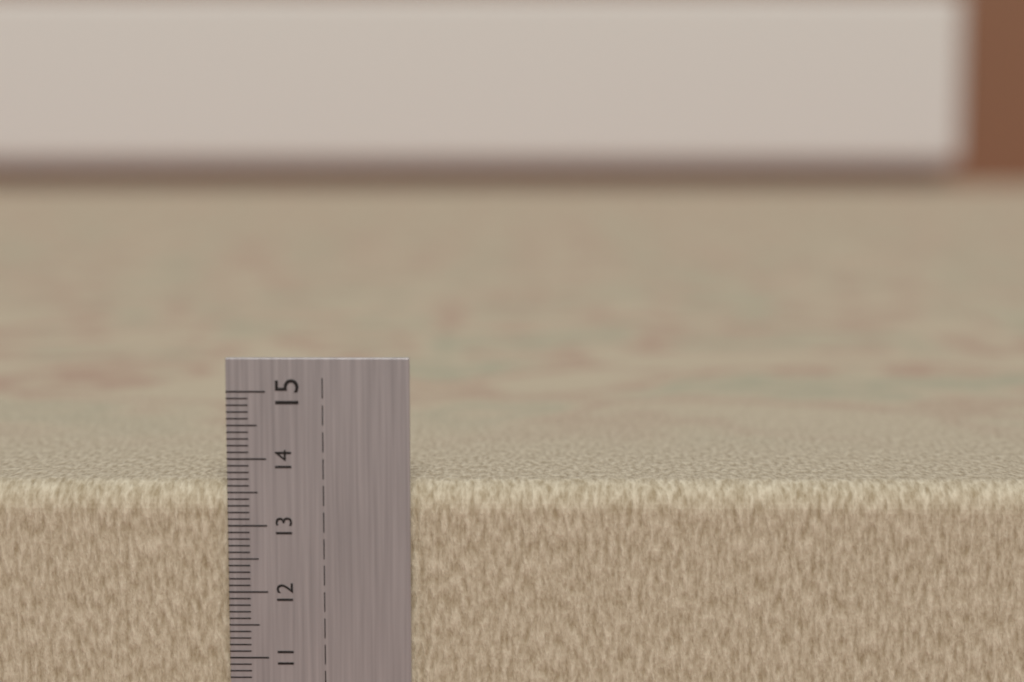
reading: 13.6 cm
